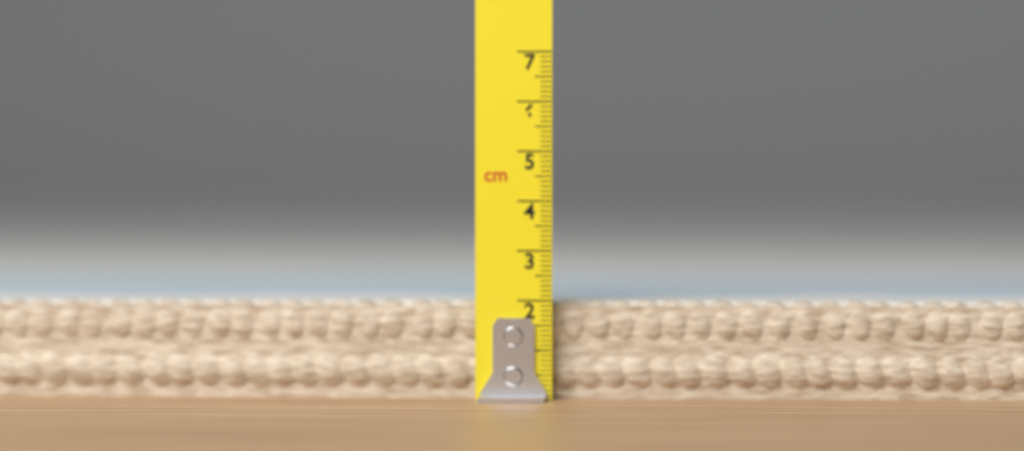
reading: 2.0 cm
